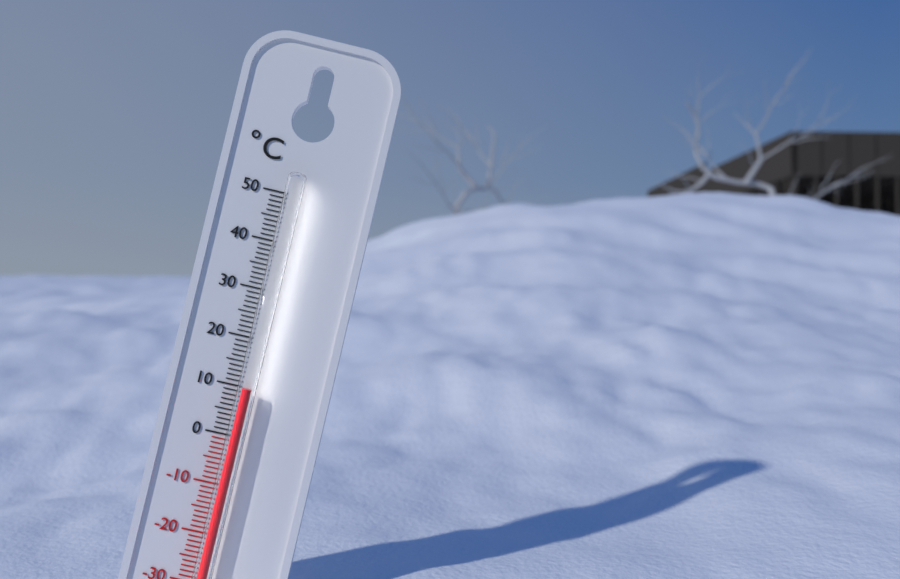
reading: 10 °C
